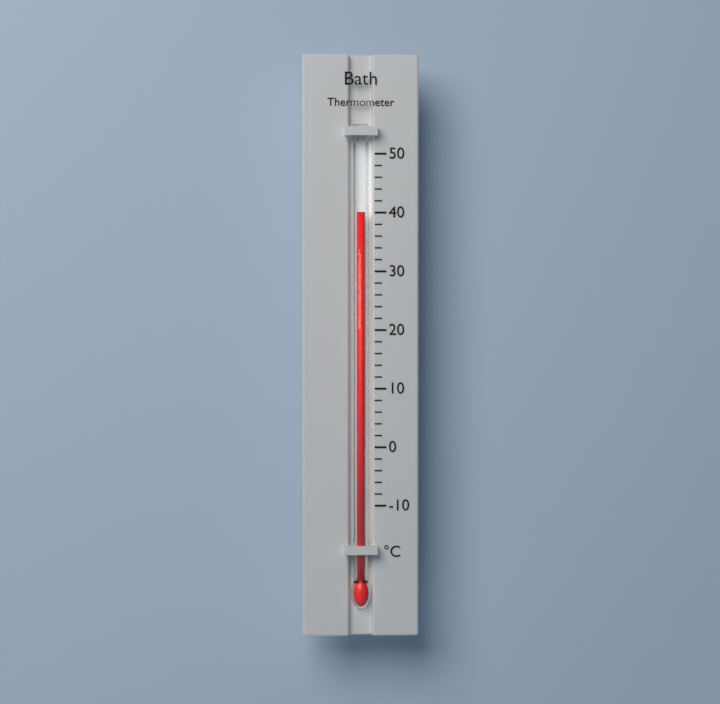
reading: 40 °C
